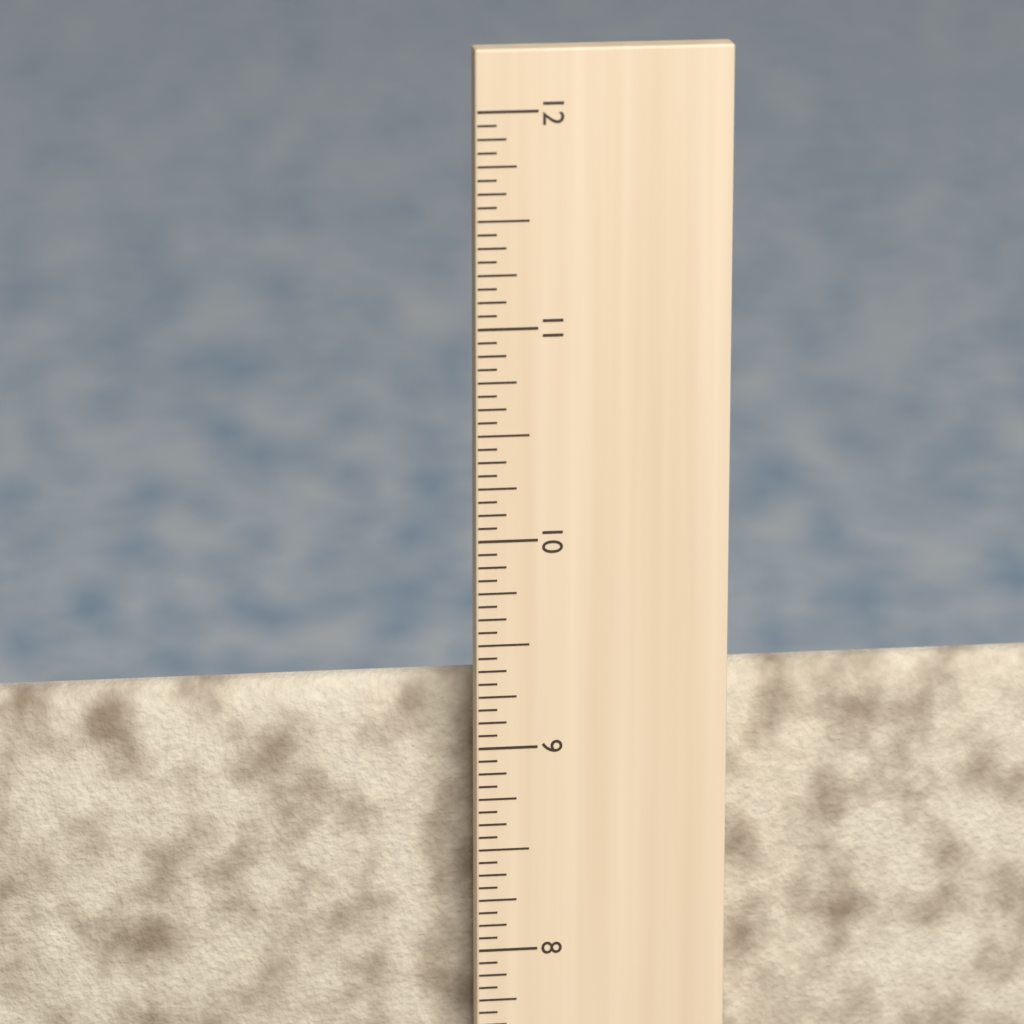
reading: 9.2500 in
